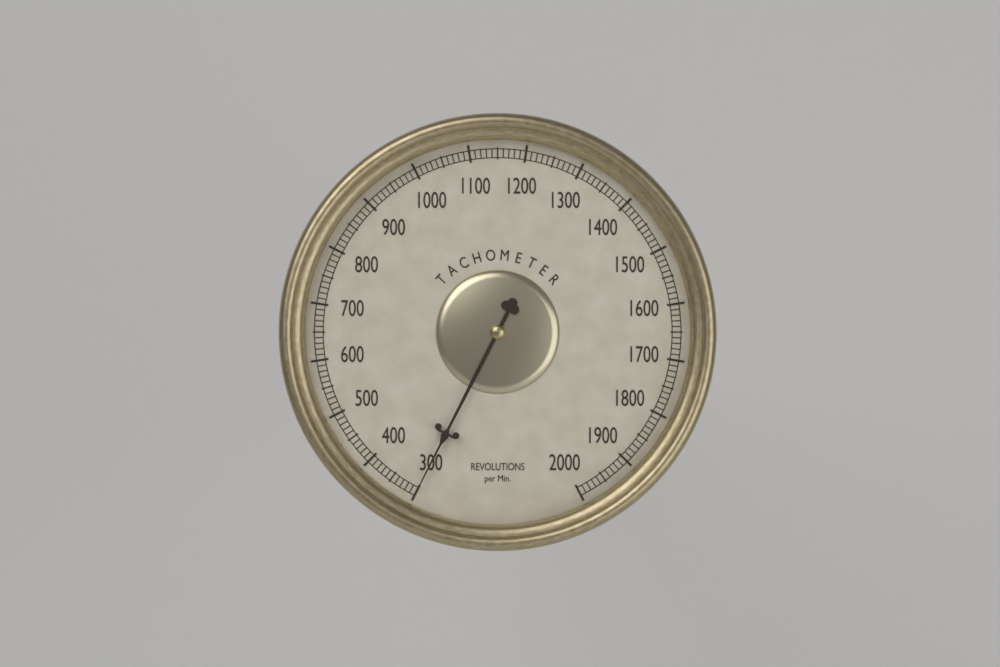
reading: 300 rpm
